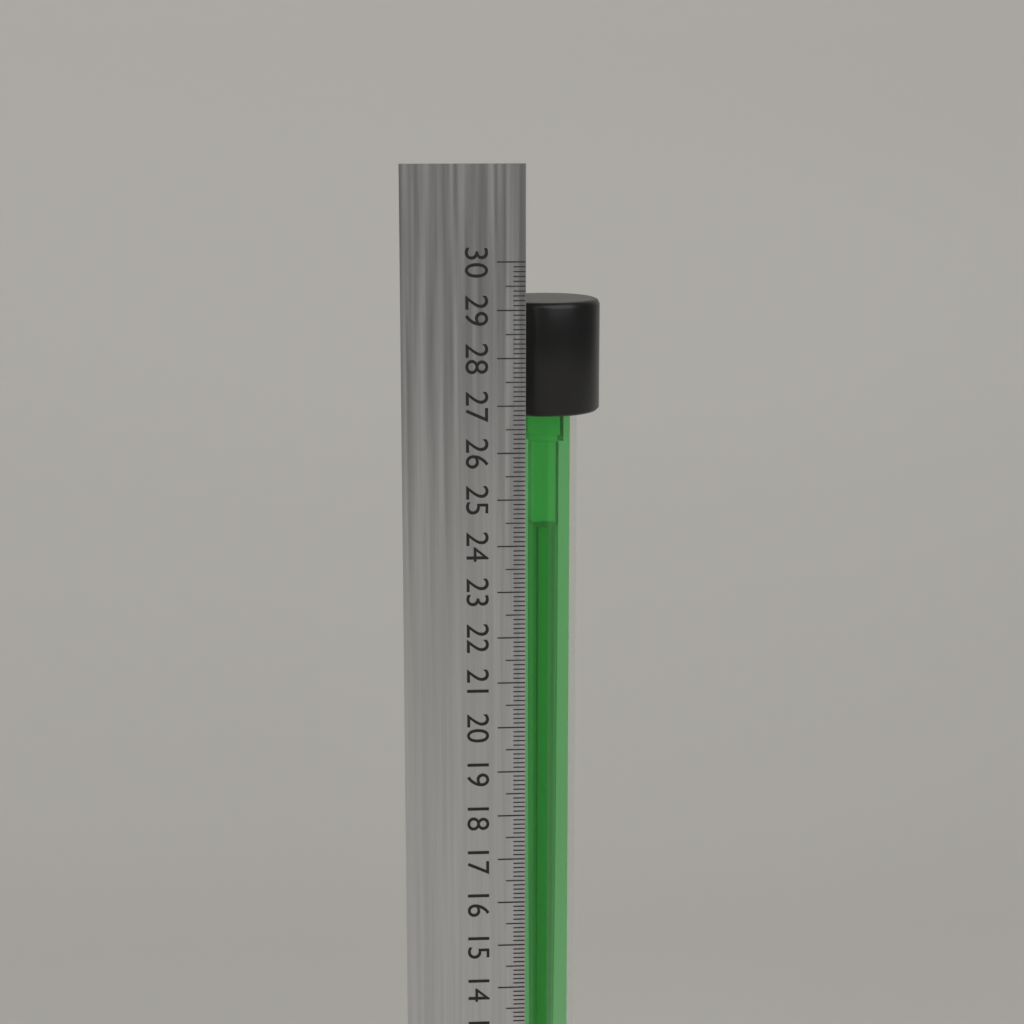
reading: 29.1 cm
